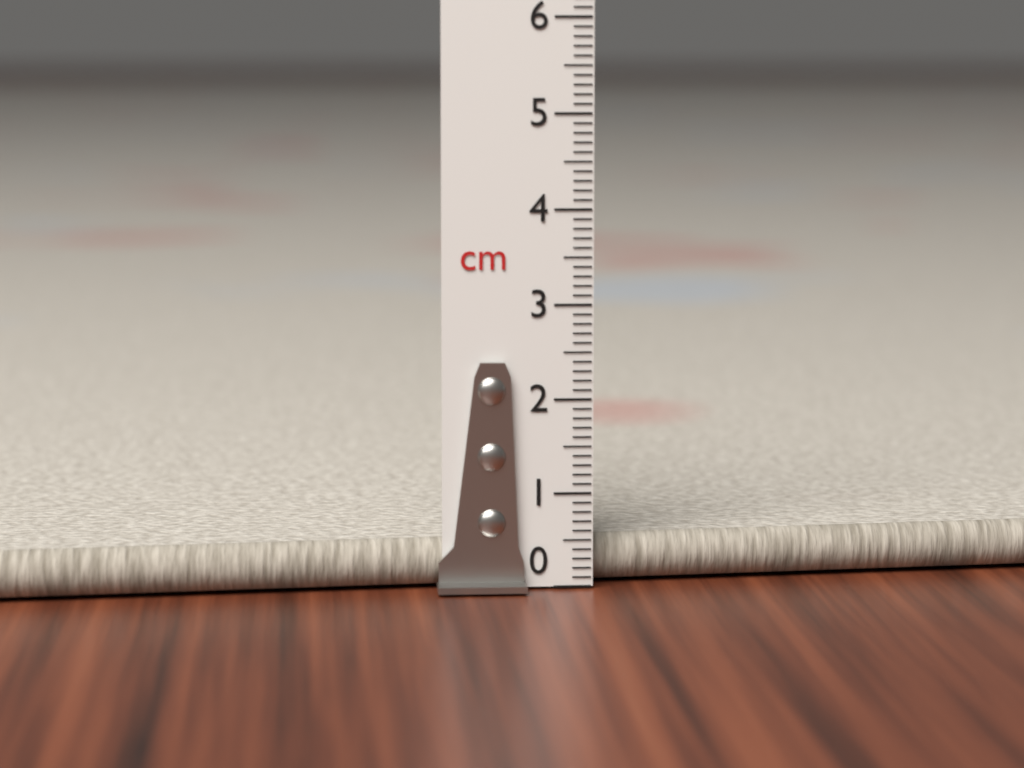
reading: 0.5 cm
